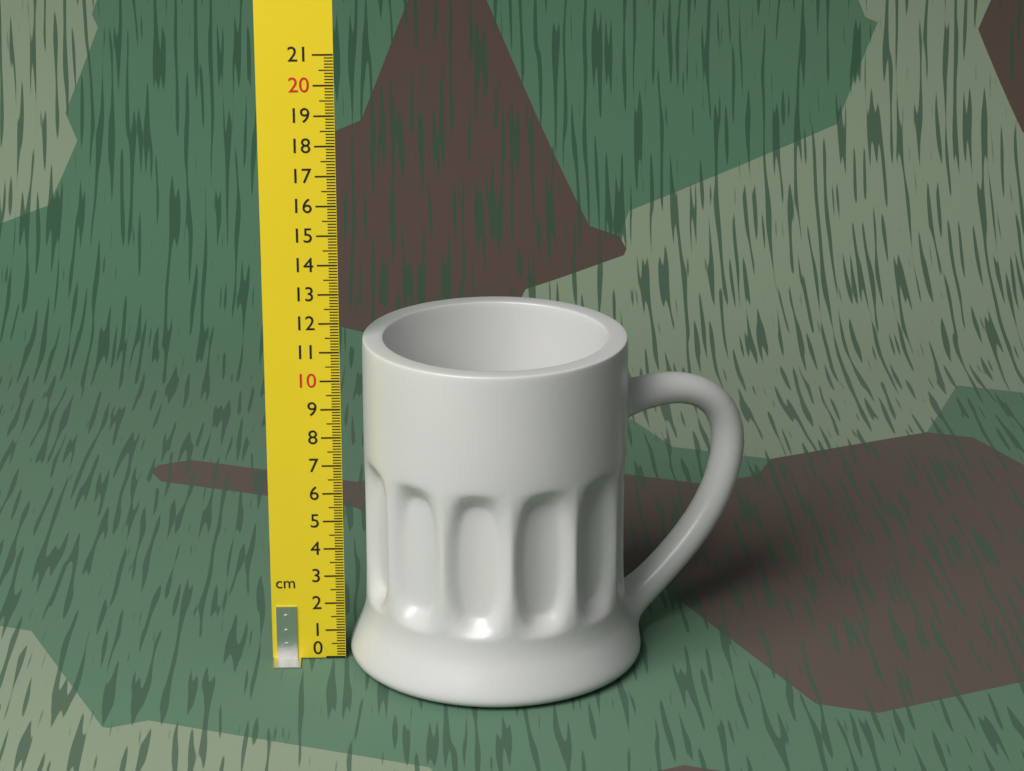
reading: 11.4 cm
